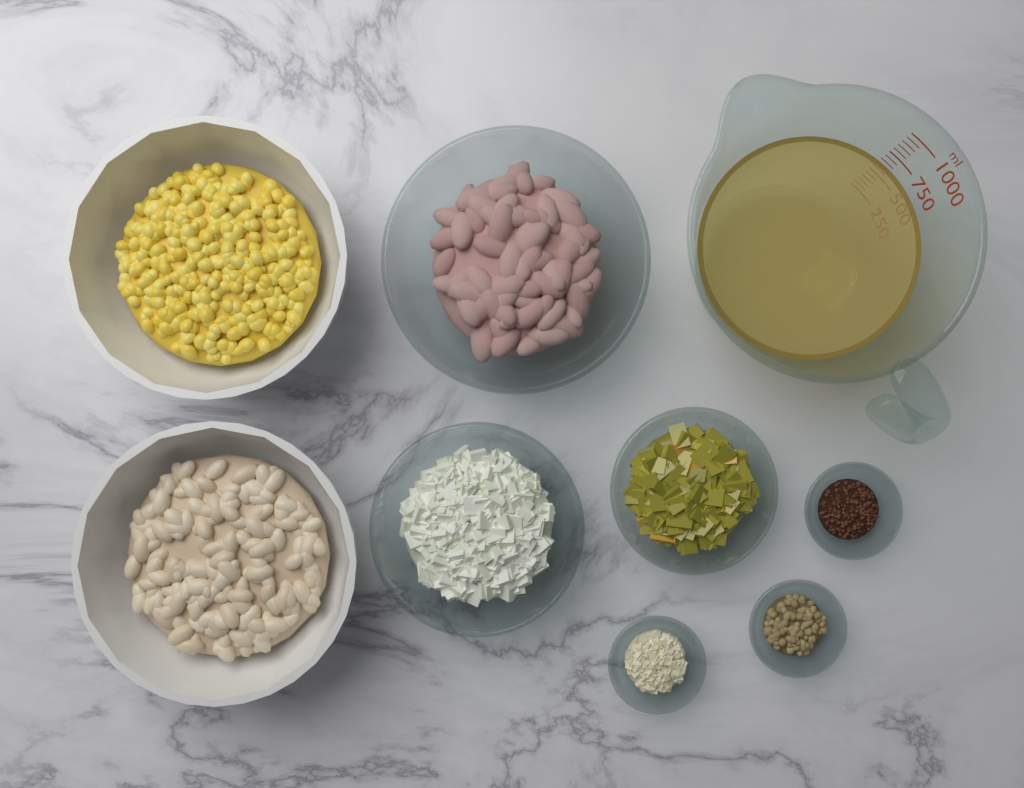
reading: 700 ml
